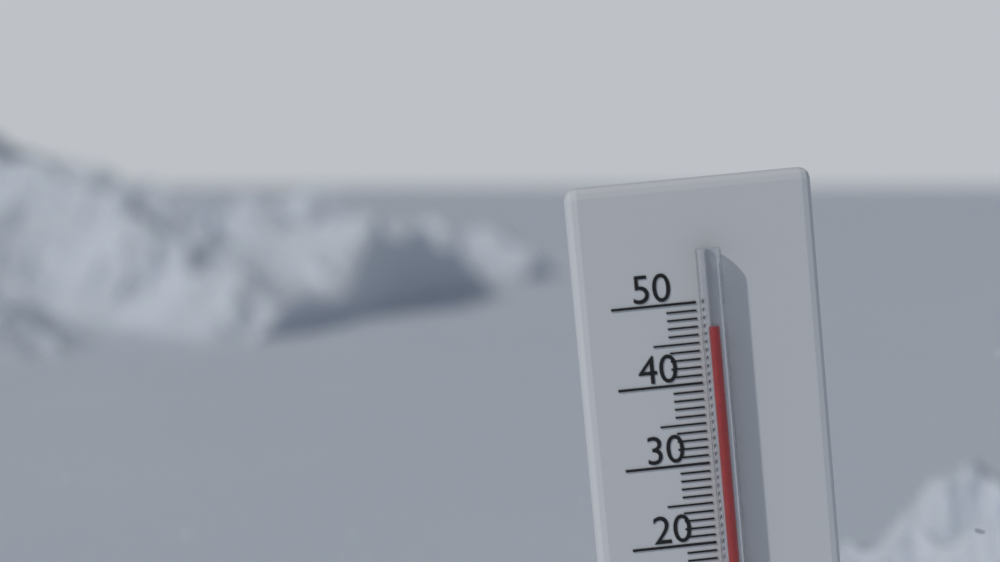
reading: 47 °C
